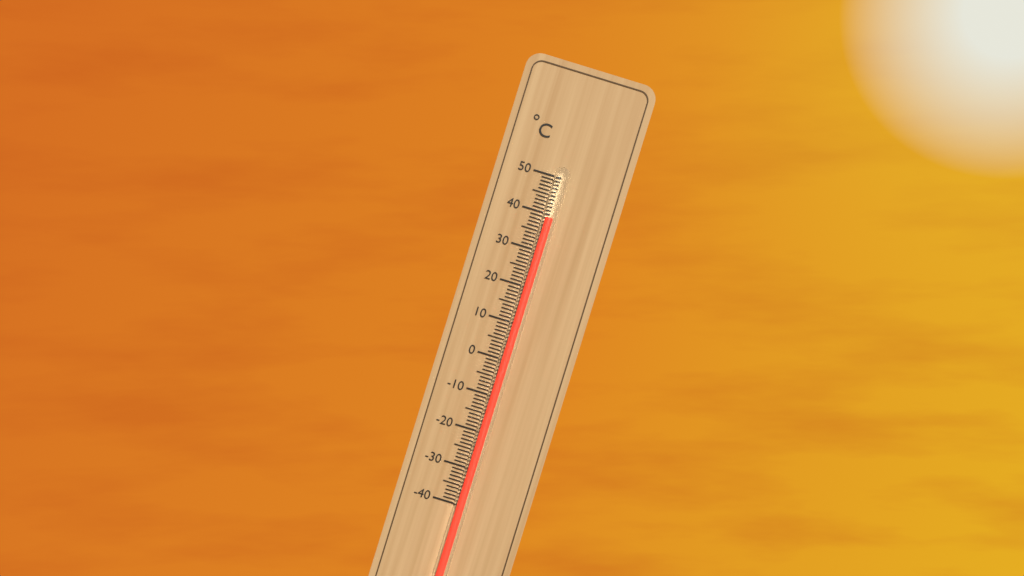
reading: 39 °C
